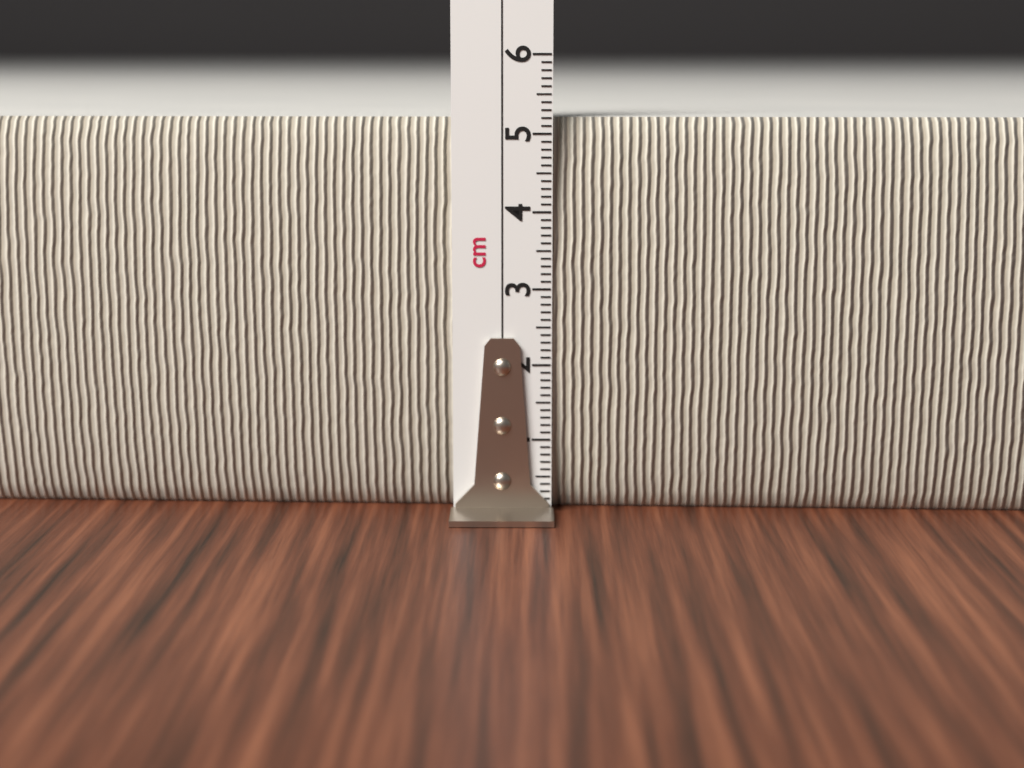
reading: 5.2 cm
